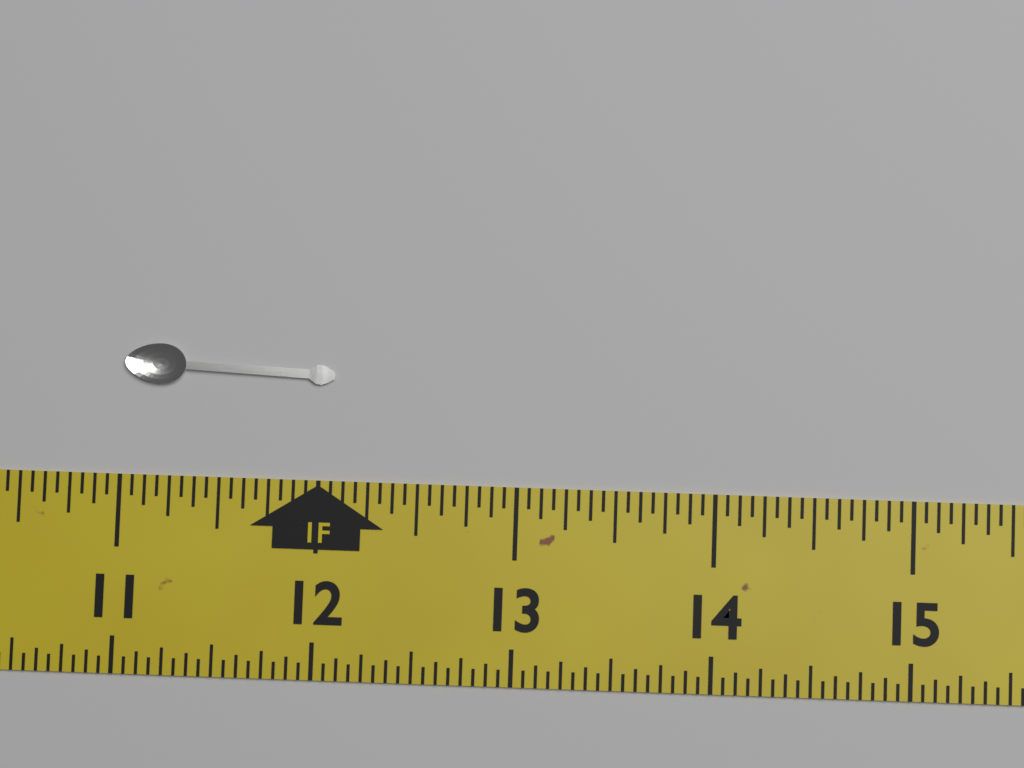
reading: 12.0625 in
